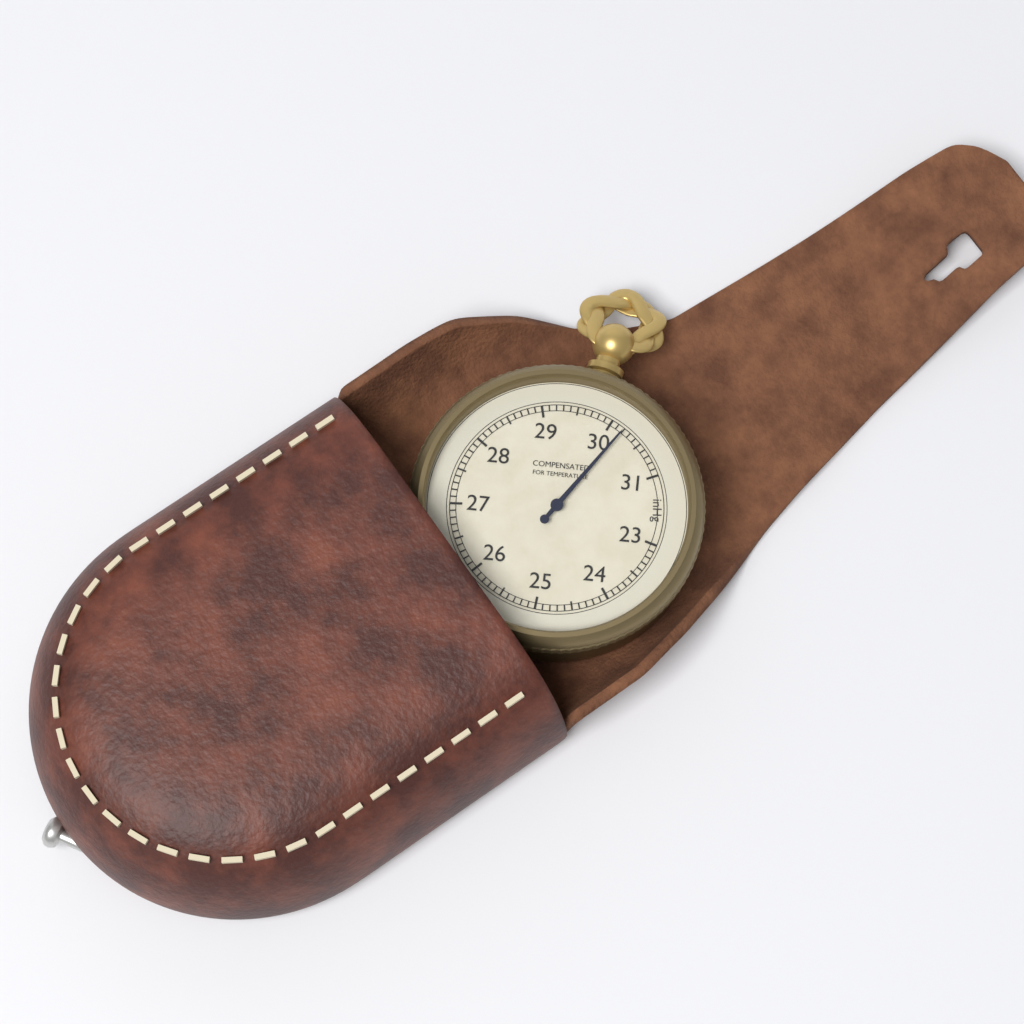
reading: 30.2 inHg
